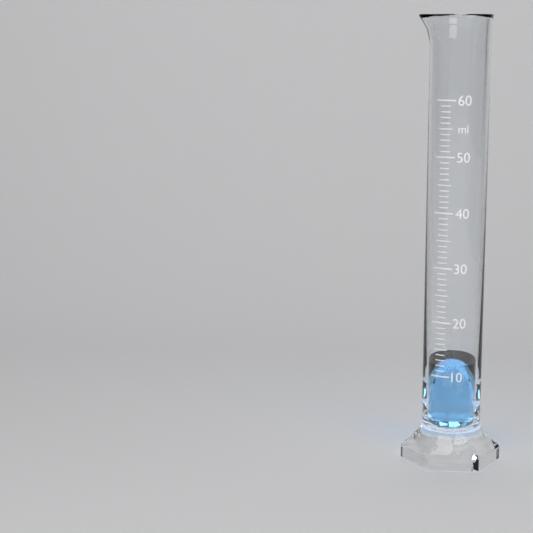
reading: 12 ml
